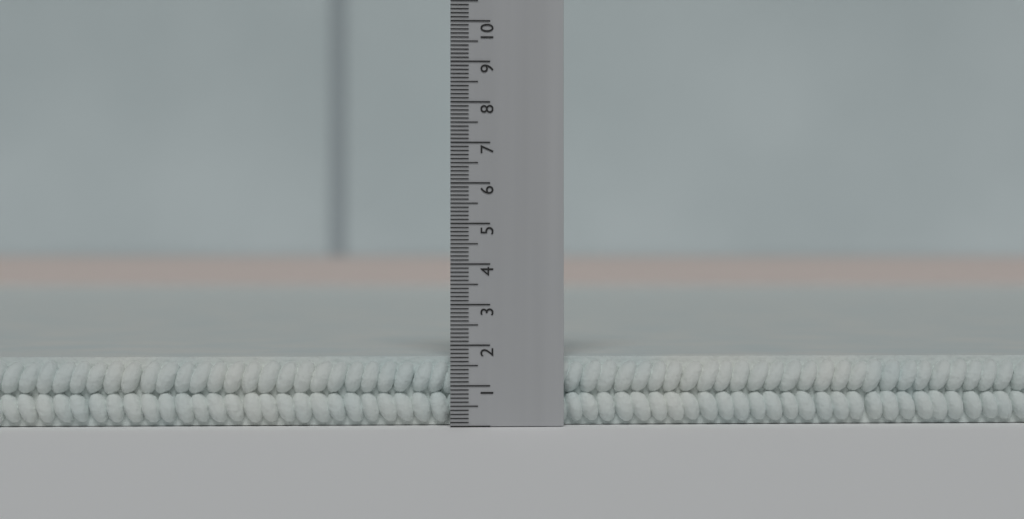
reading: 1.7 (no unit)
